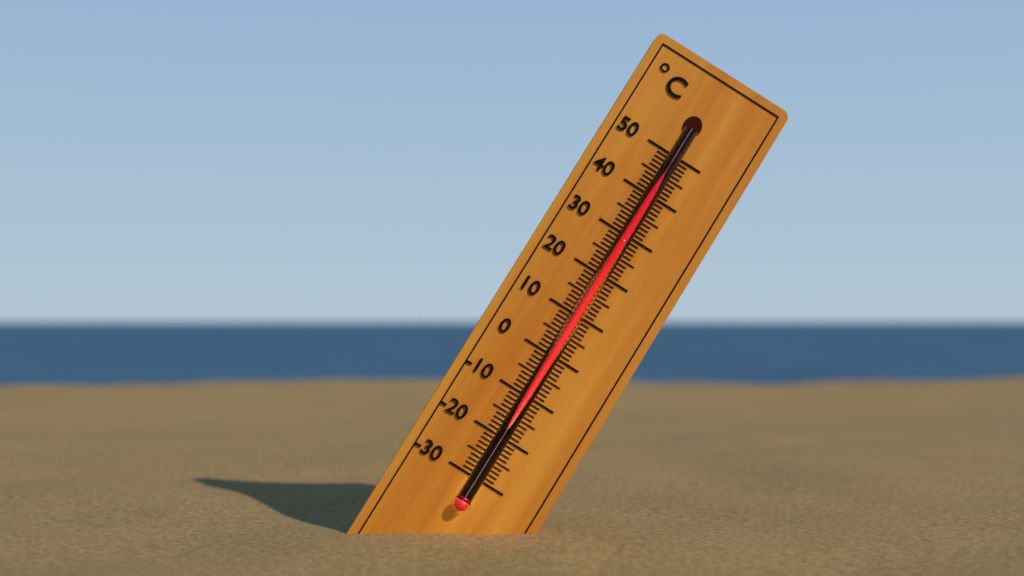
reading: 45 °C
